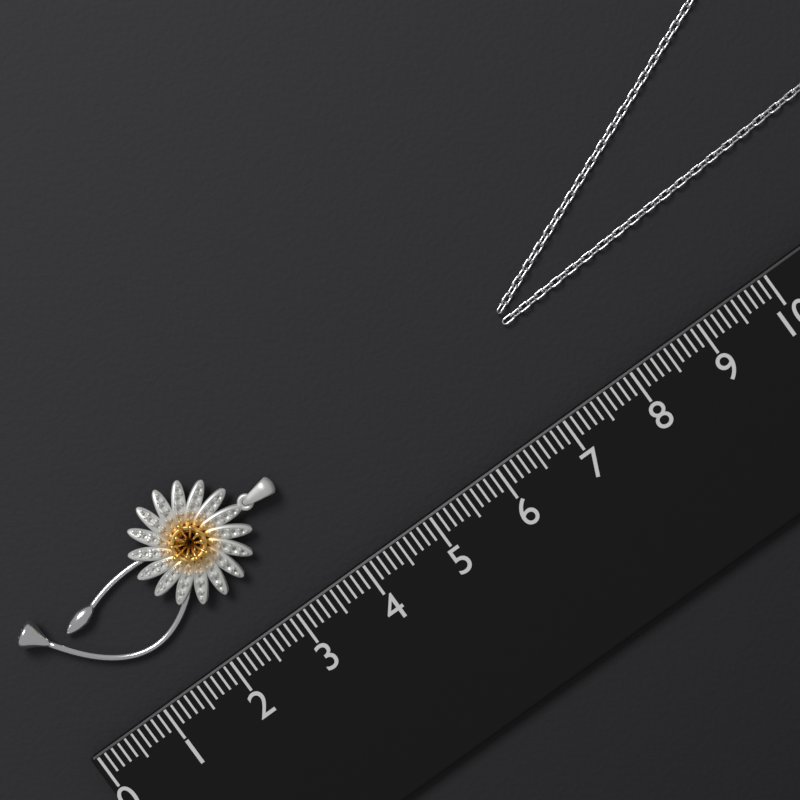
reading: 3.7 (no unit)
